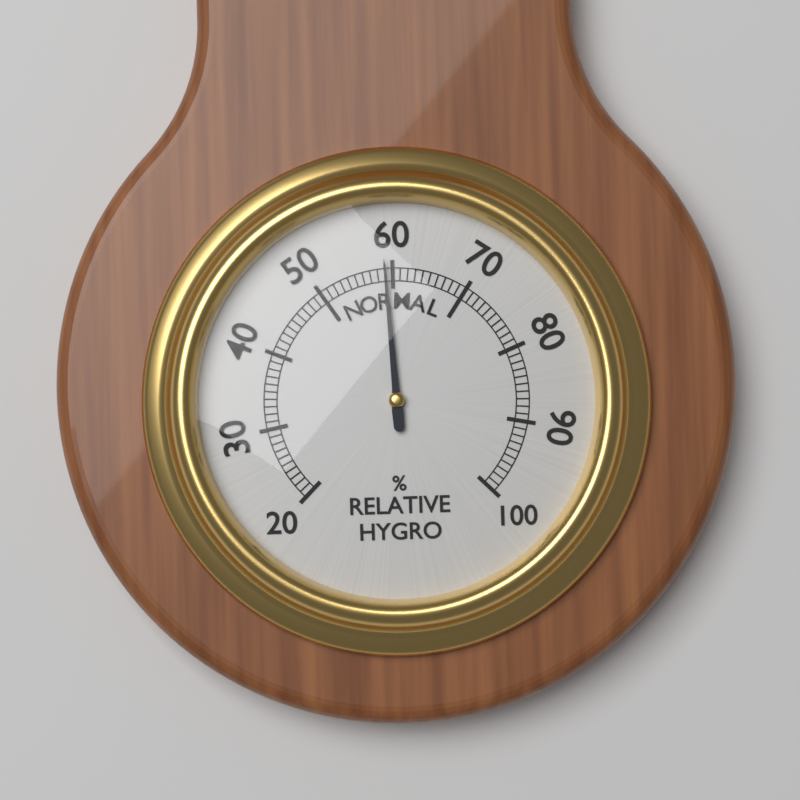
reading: 59 %
